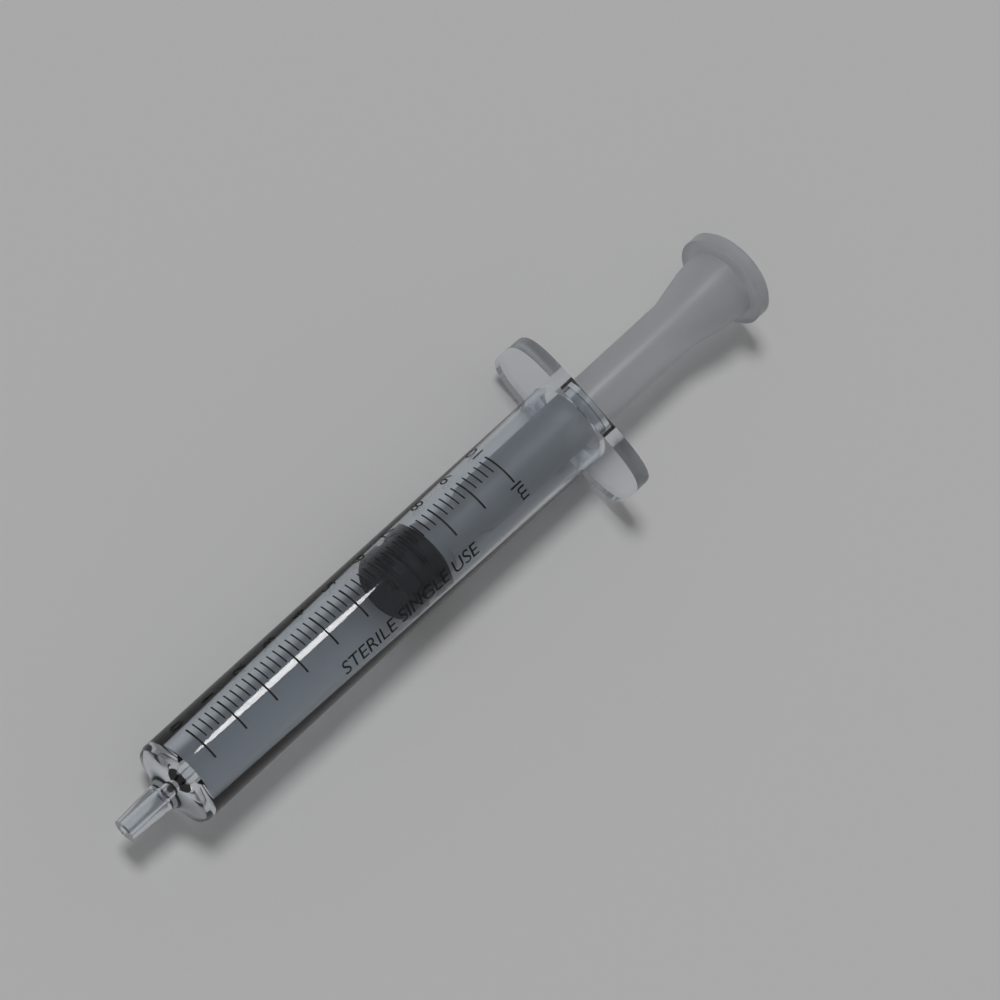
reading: 6.2 ml
